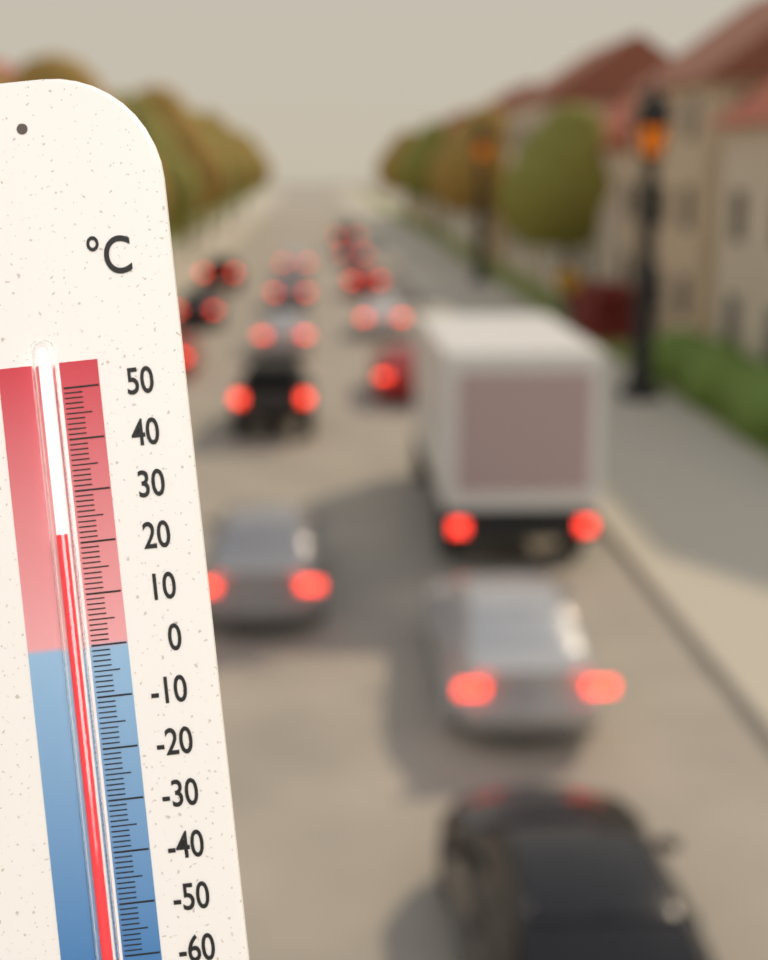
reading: 22 °C
